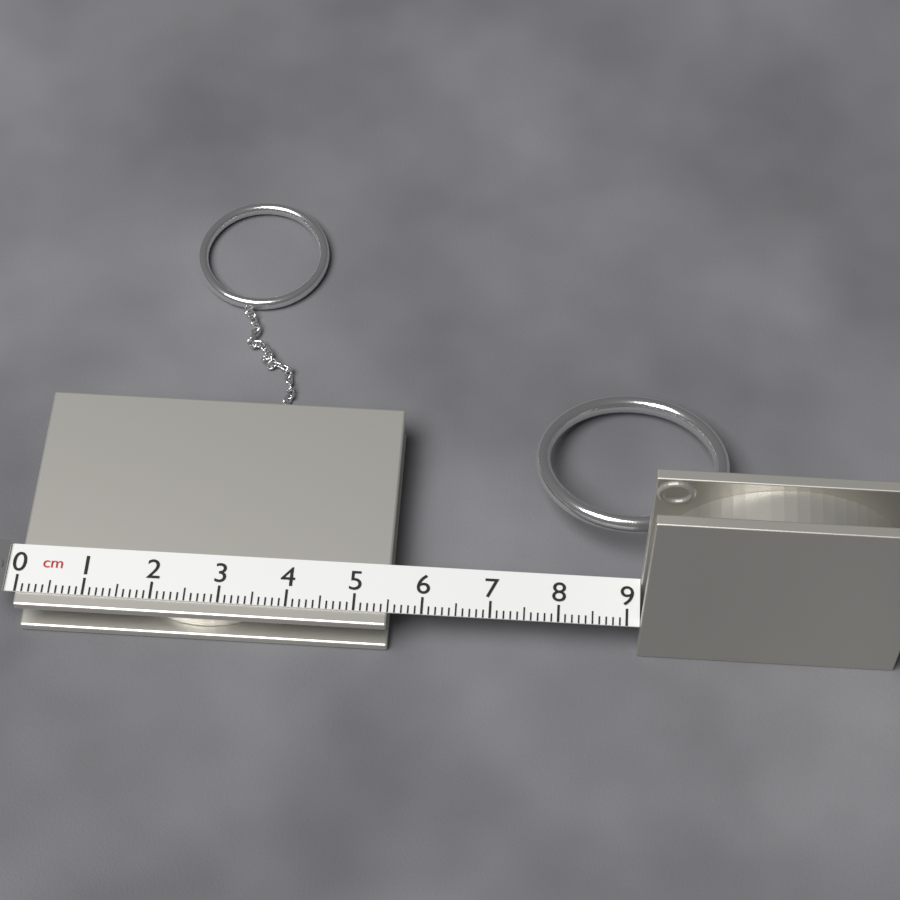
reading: 5.5 cm
